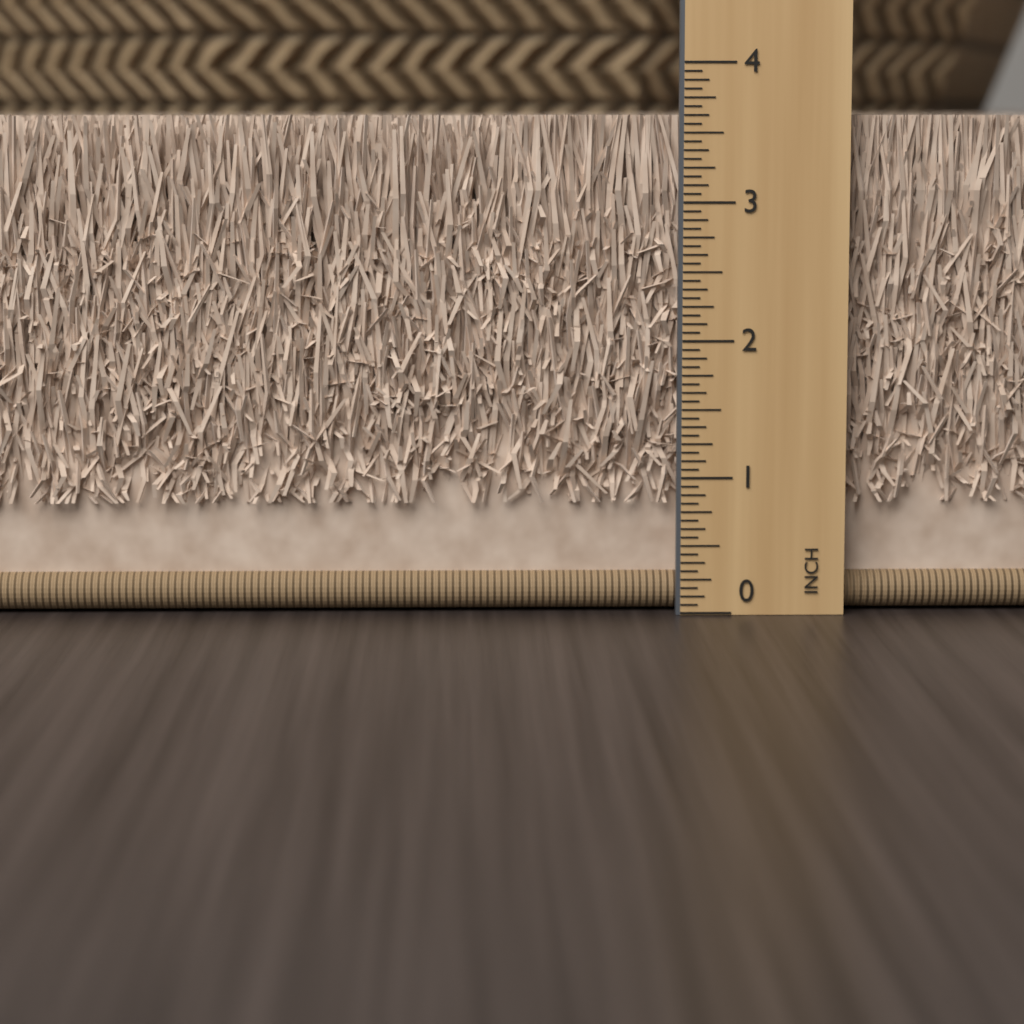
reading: 3.6250 in
